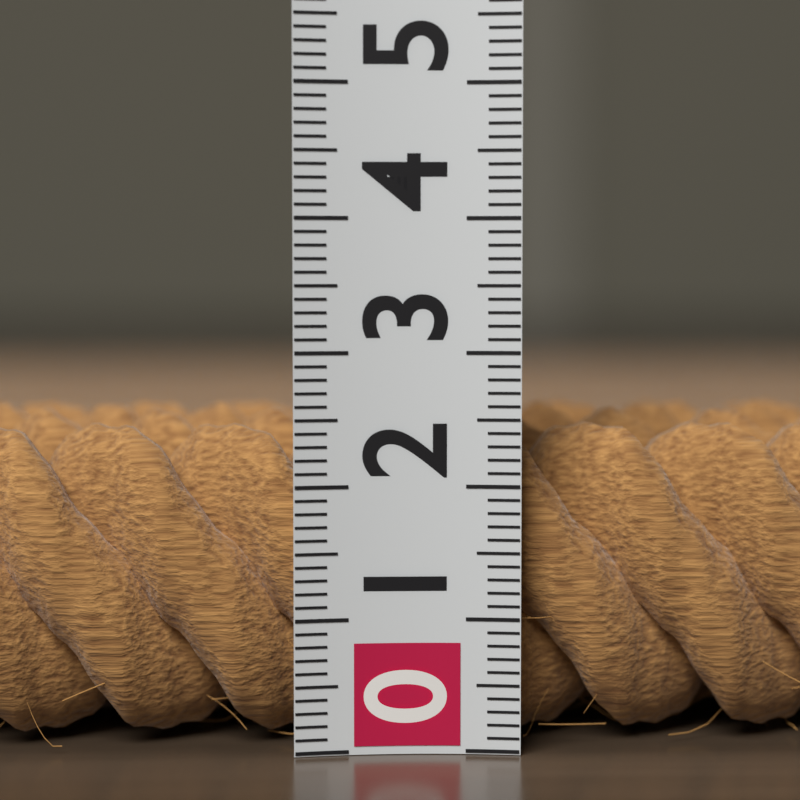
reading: 2.5 (no unit)
